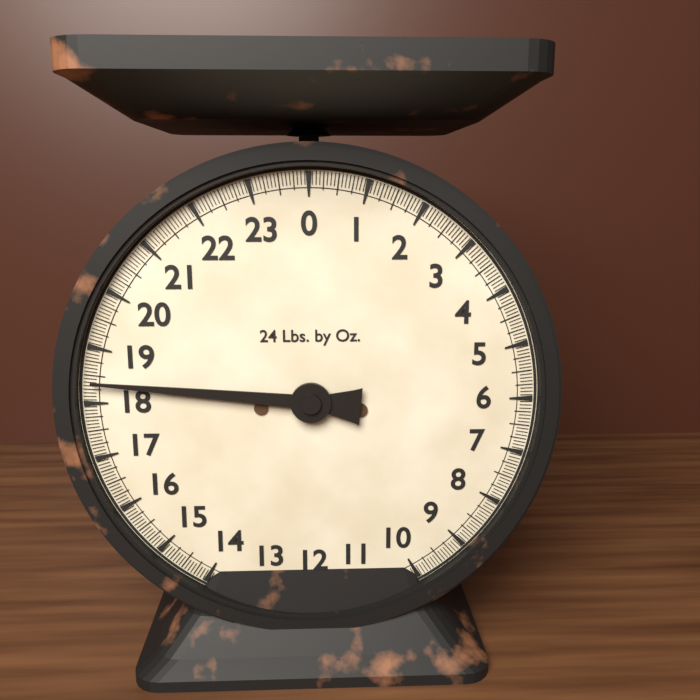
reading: 18.3750 lb
